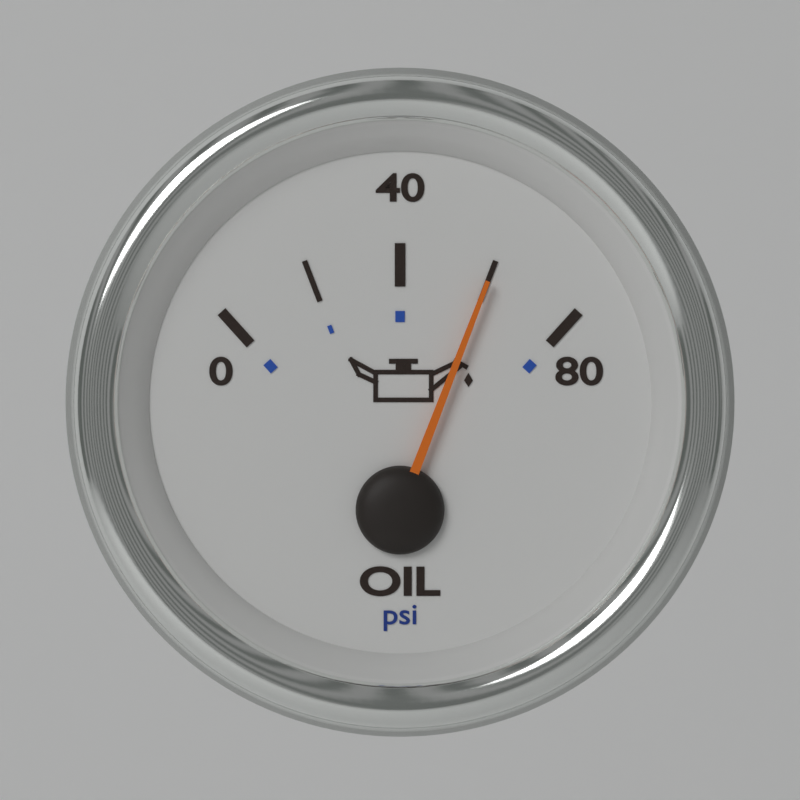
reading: 60 psi
